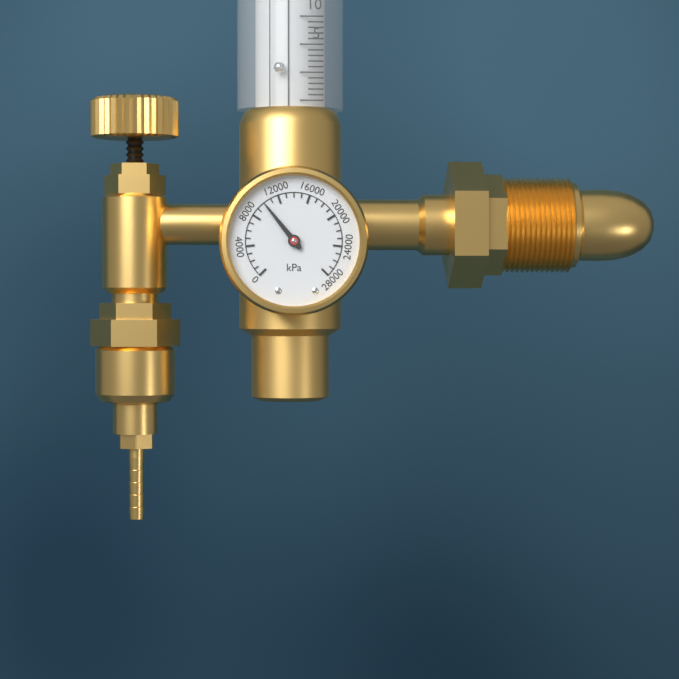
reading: 10000 kPa
